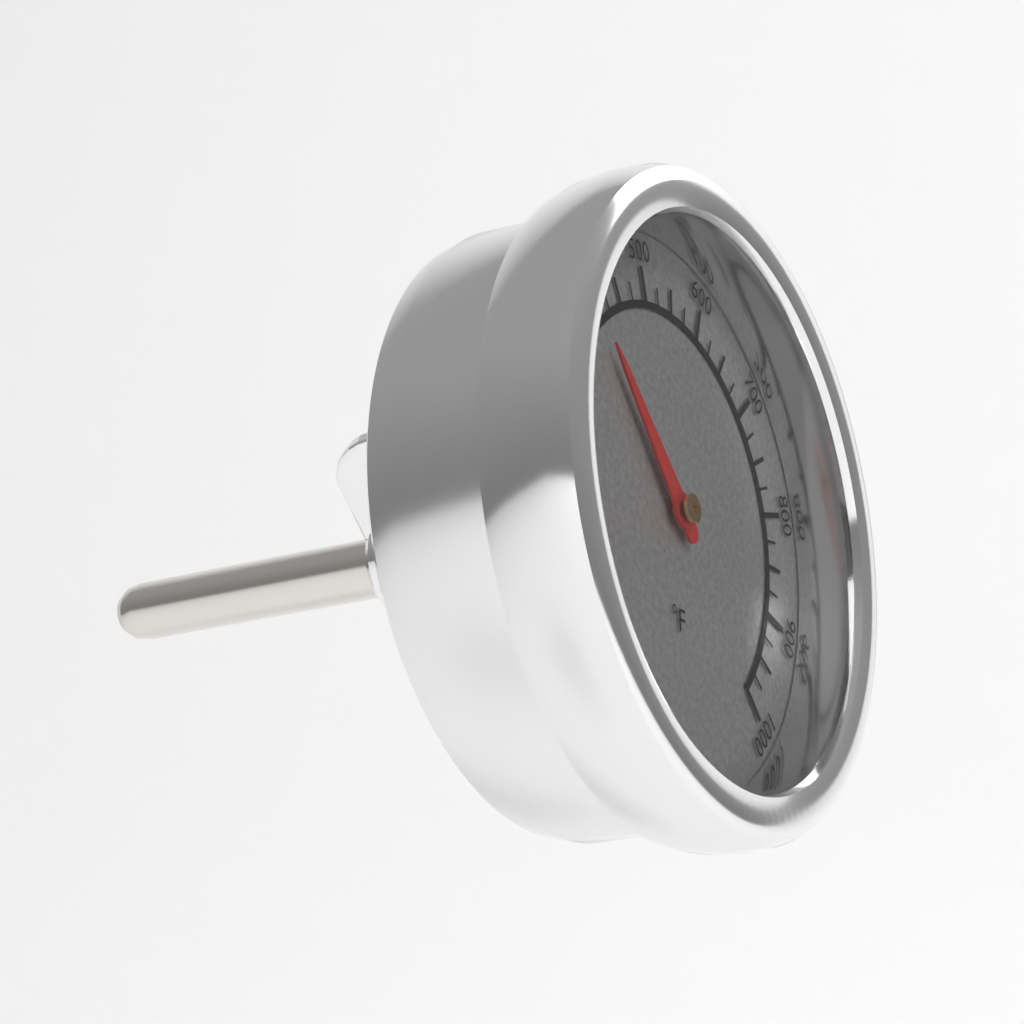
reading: 400 °F
